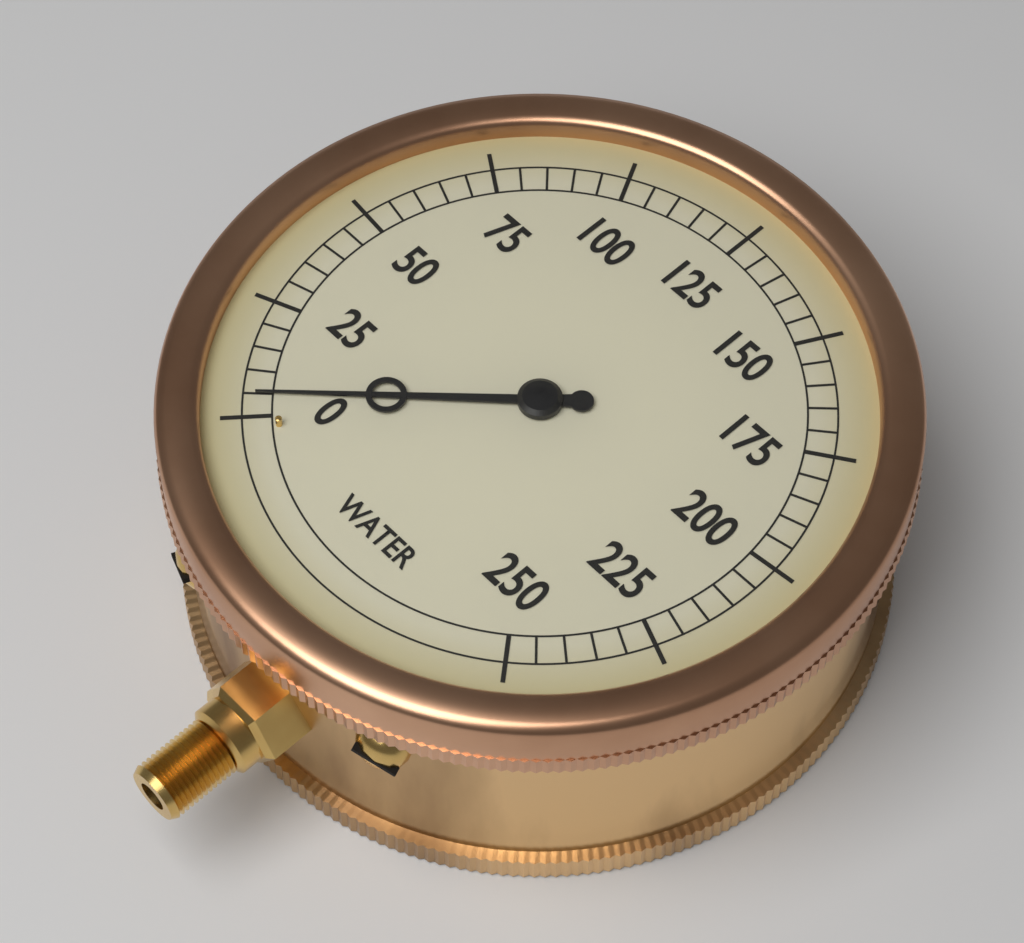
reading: 5 (no unit)
